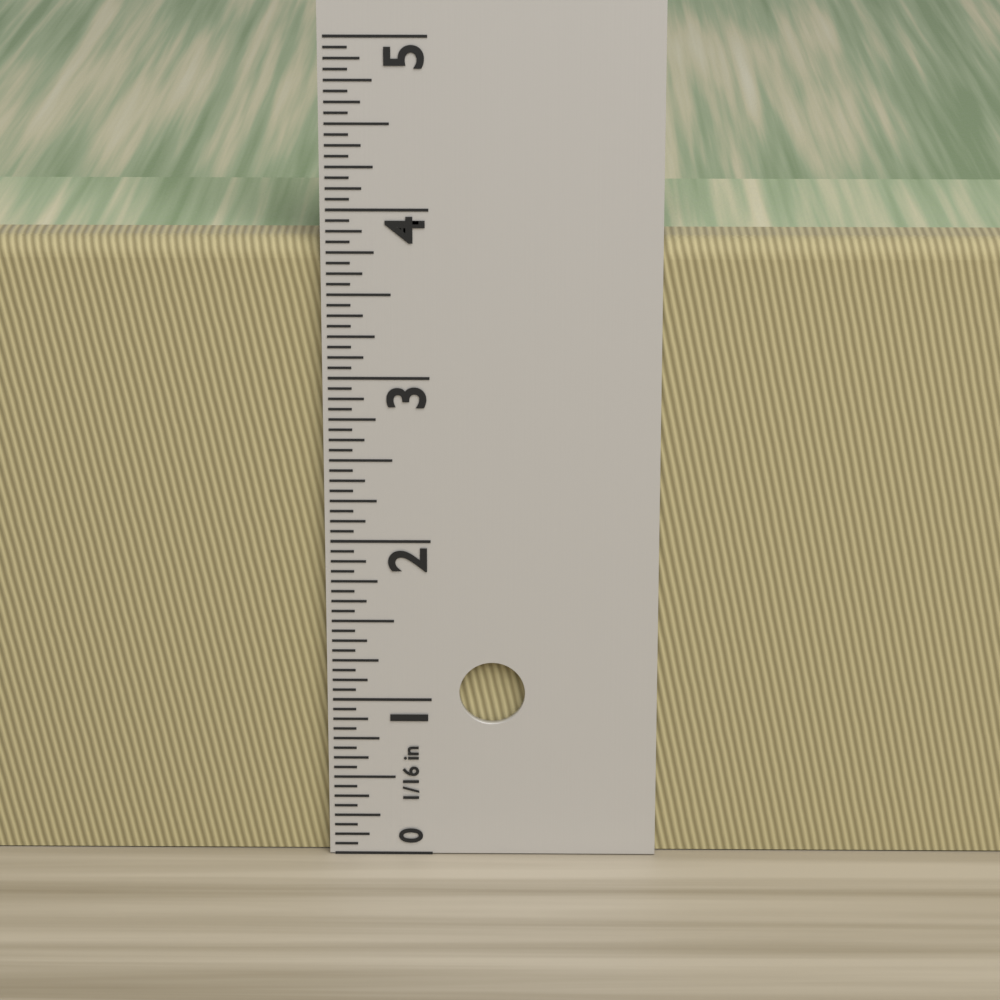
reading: 3.8125 in
